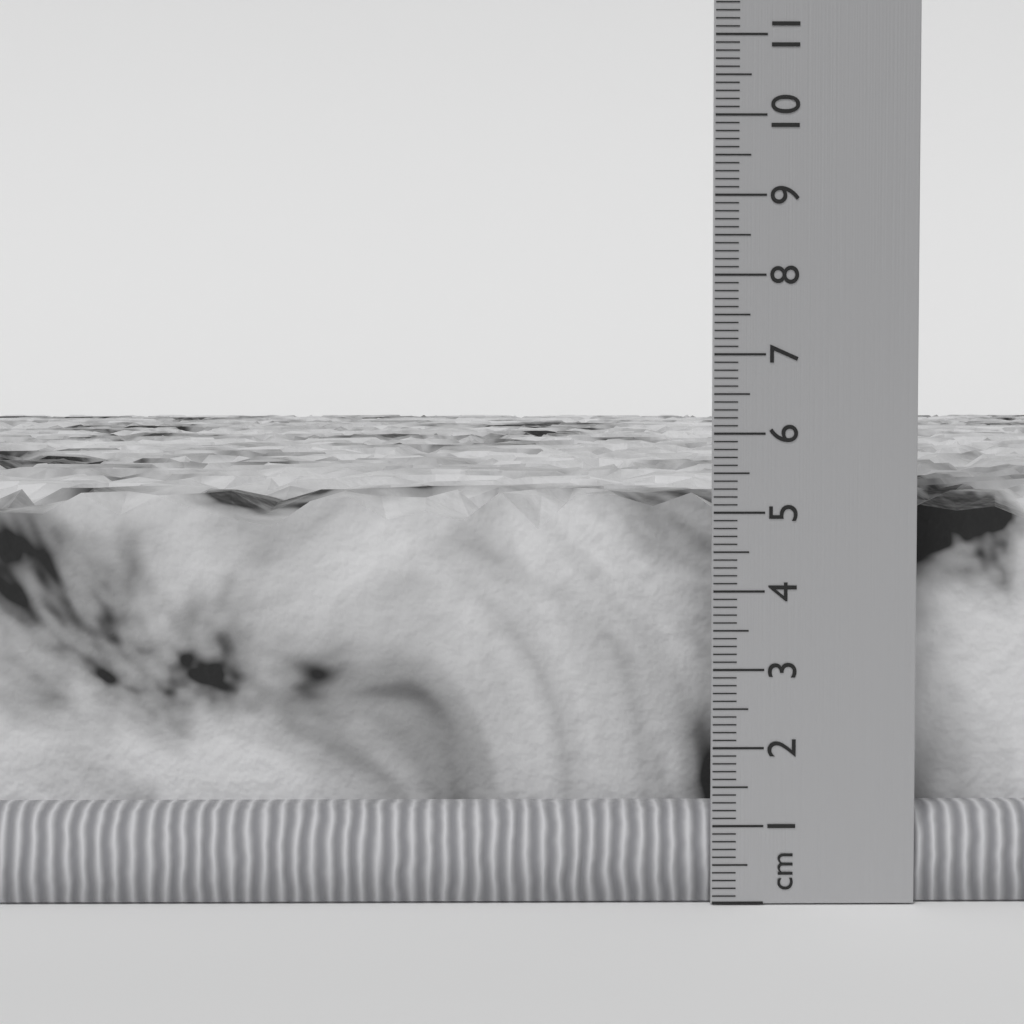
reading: 5.2 cm
